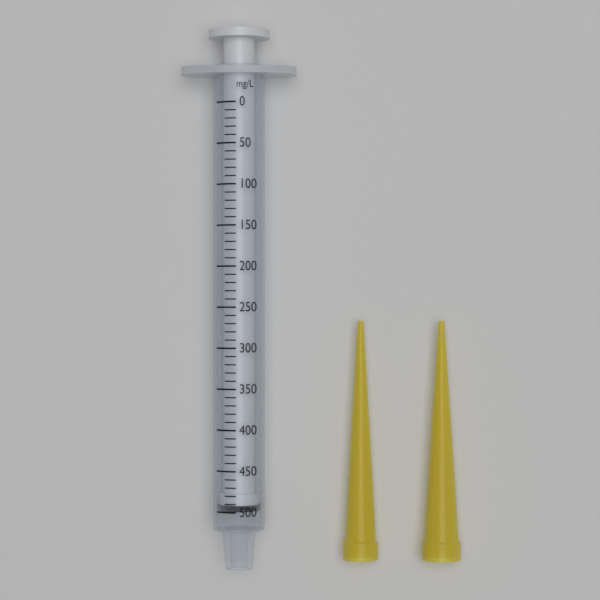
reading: 500 mg/L
